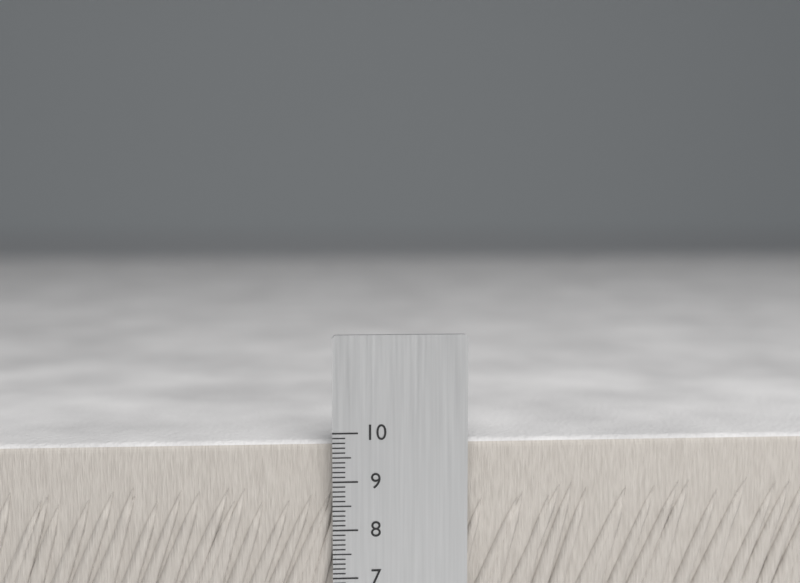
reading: 9.8 cm
